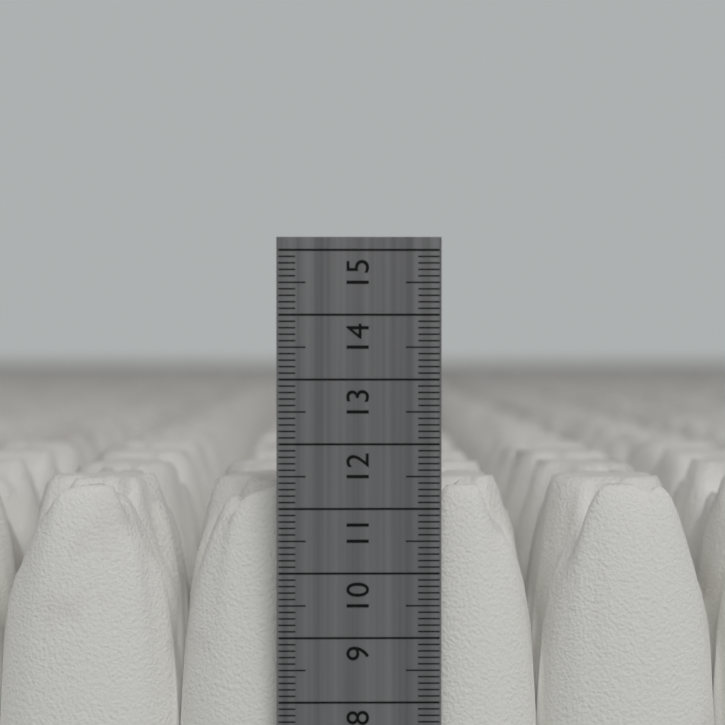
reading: 11.3 cm
